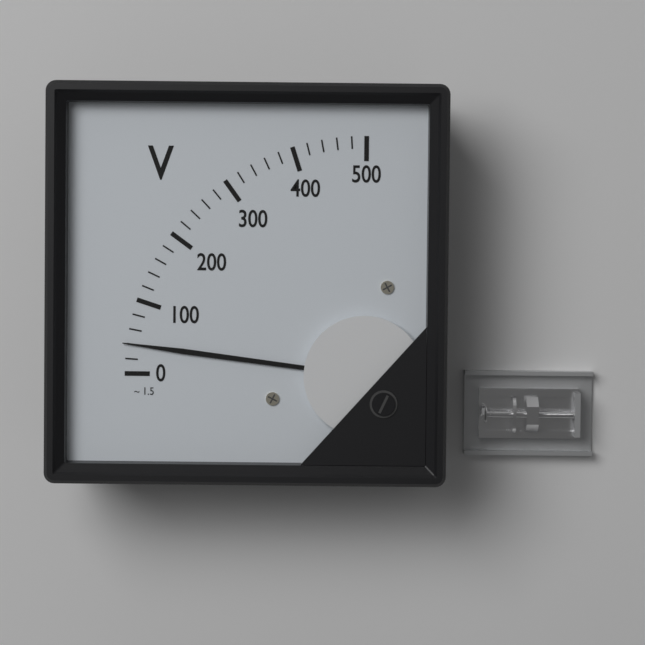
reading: 40 V
